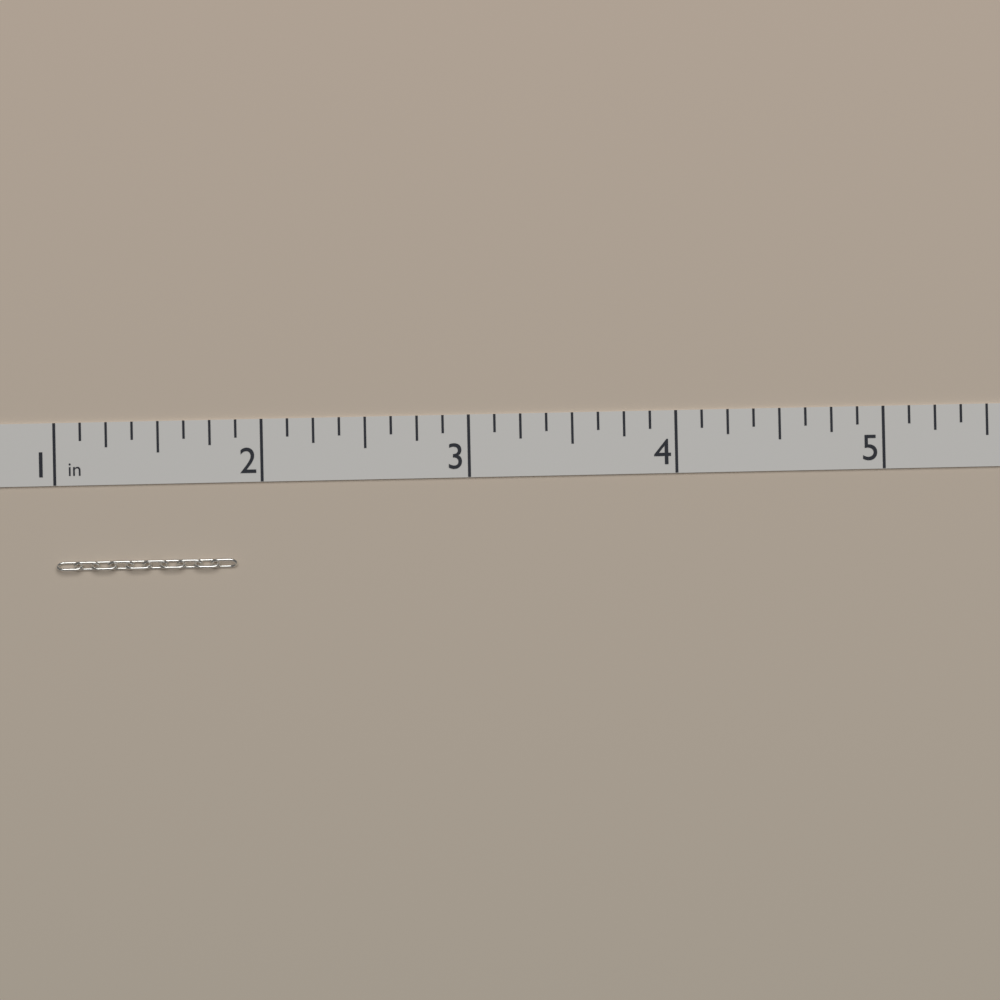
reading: 1.875 in
